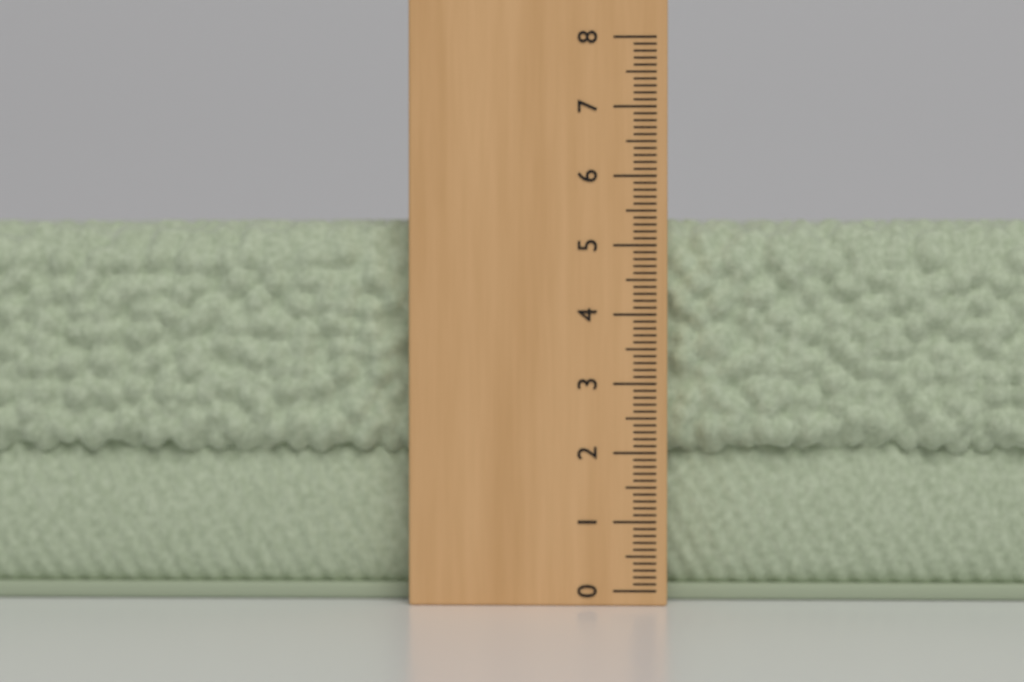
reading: 5.4 (no unit)
